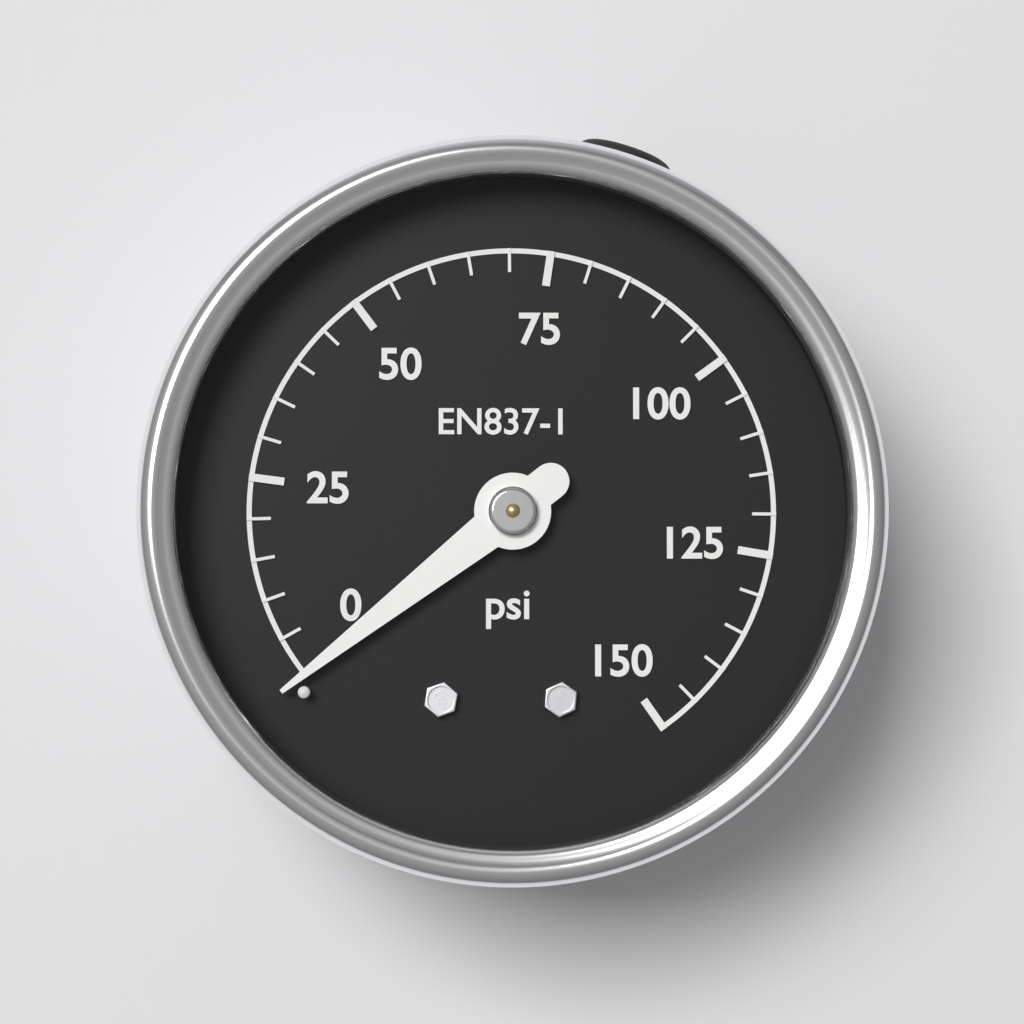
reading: 0 psi
